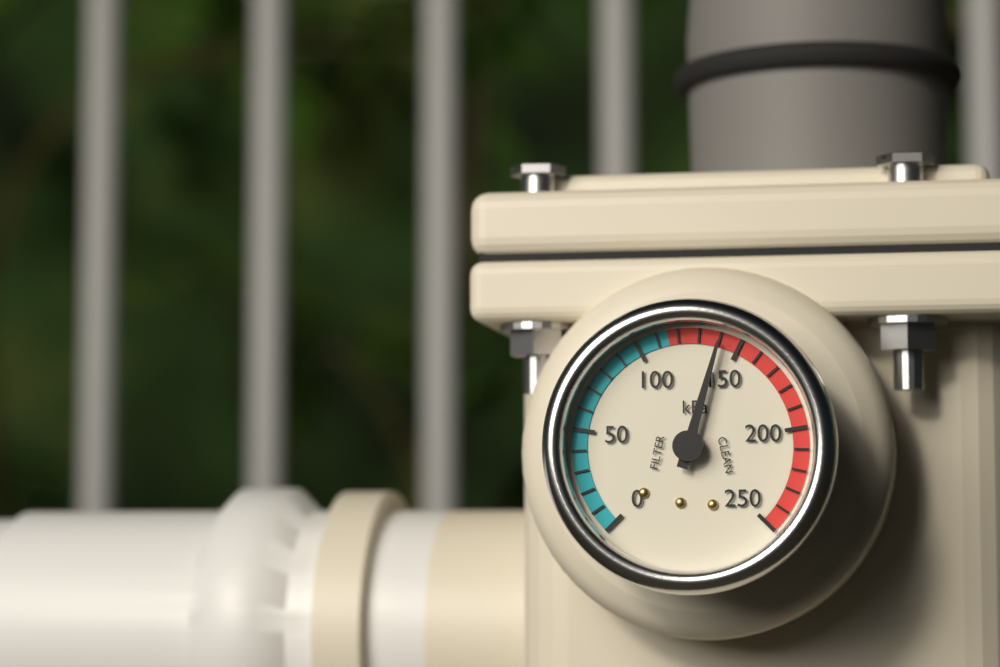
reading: 140 kPa
